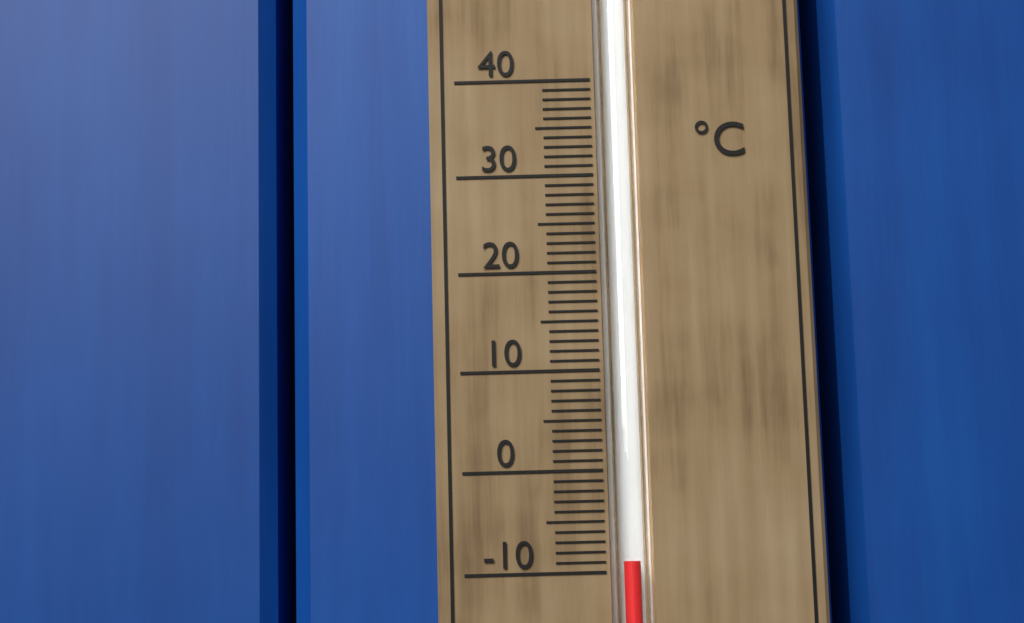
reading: -9 °C
